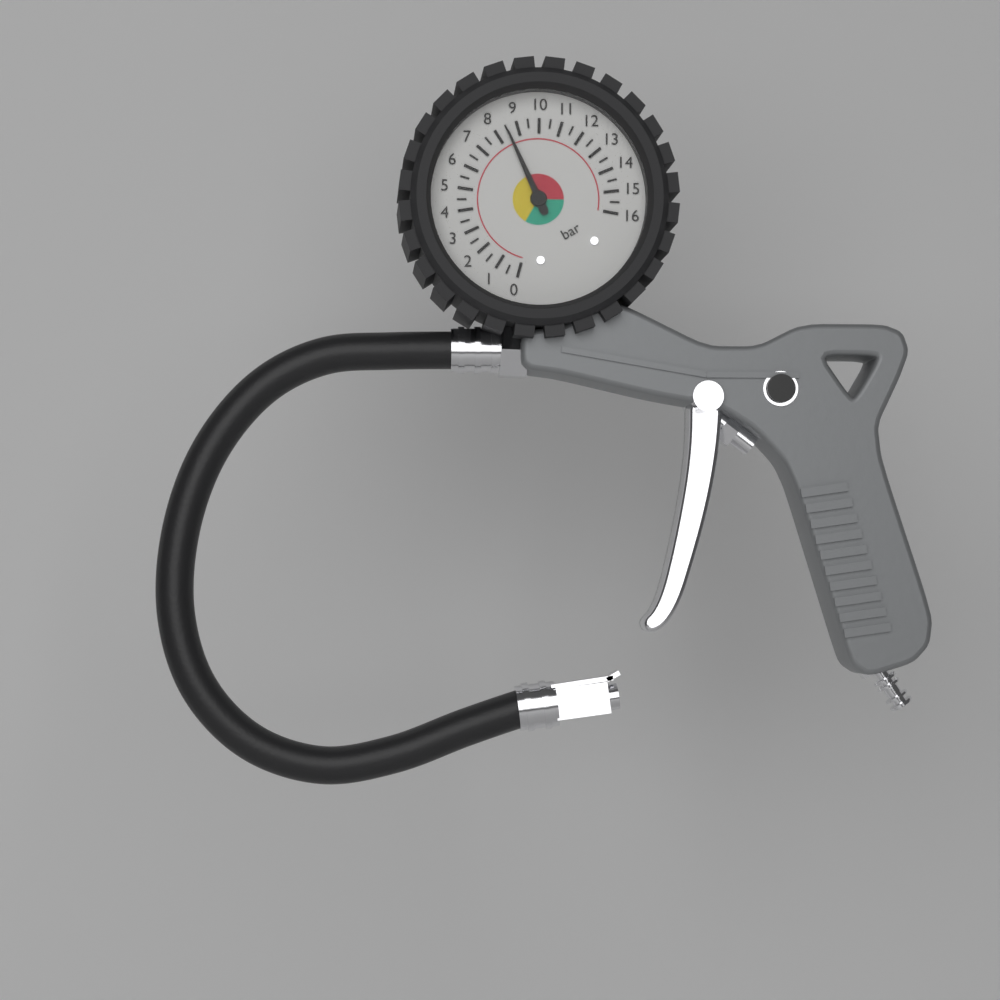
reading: 8.5 bar
